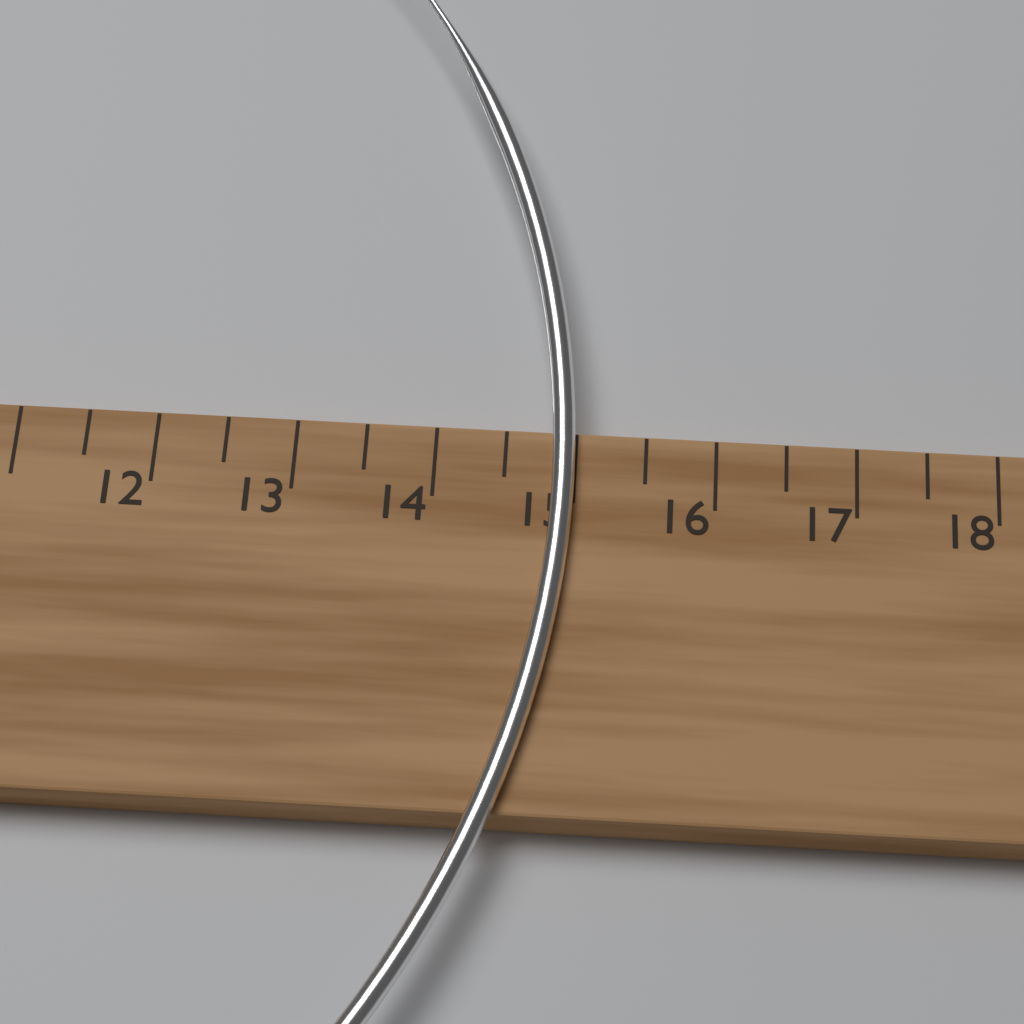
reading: 15.0 cm
